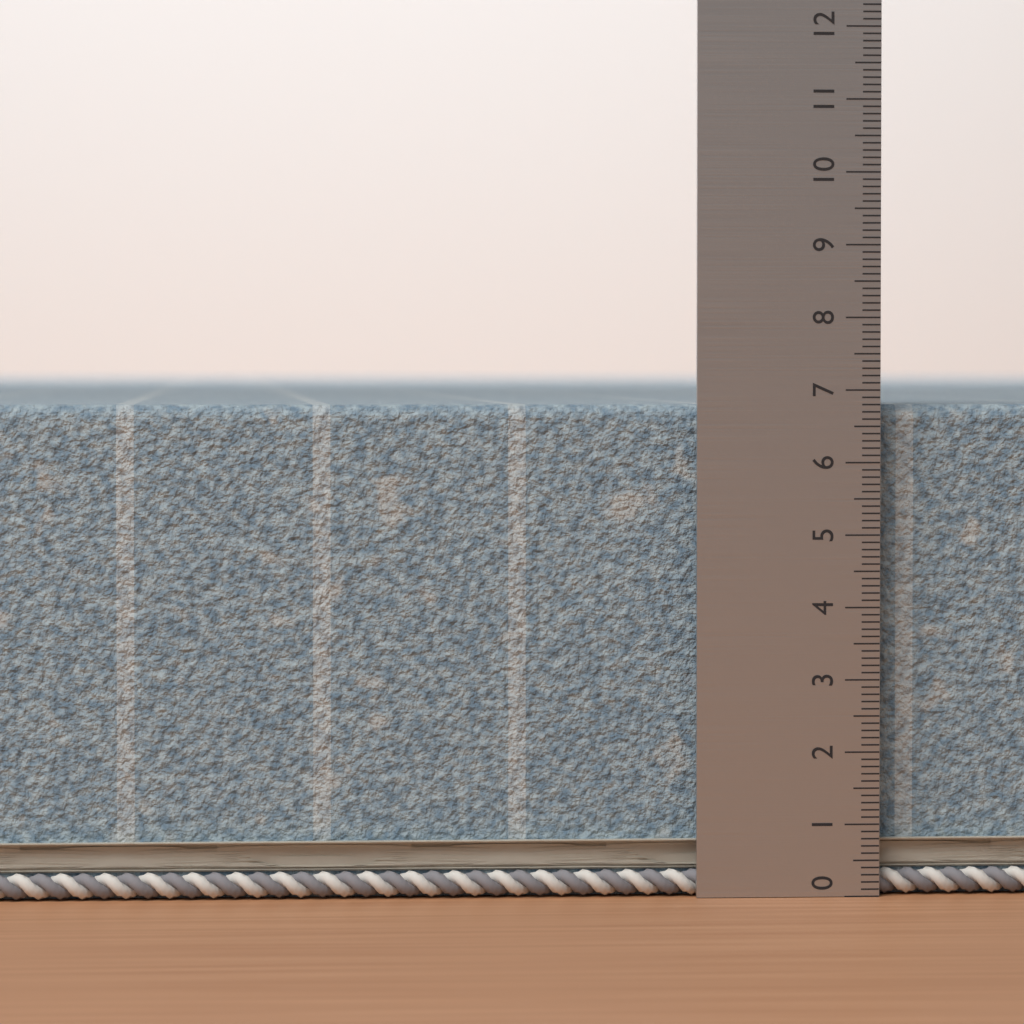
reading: 6.8 (no unit)
